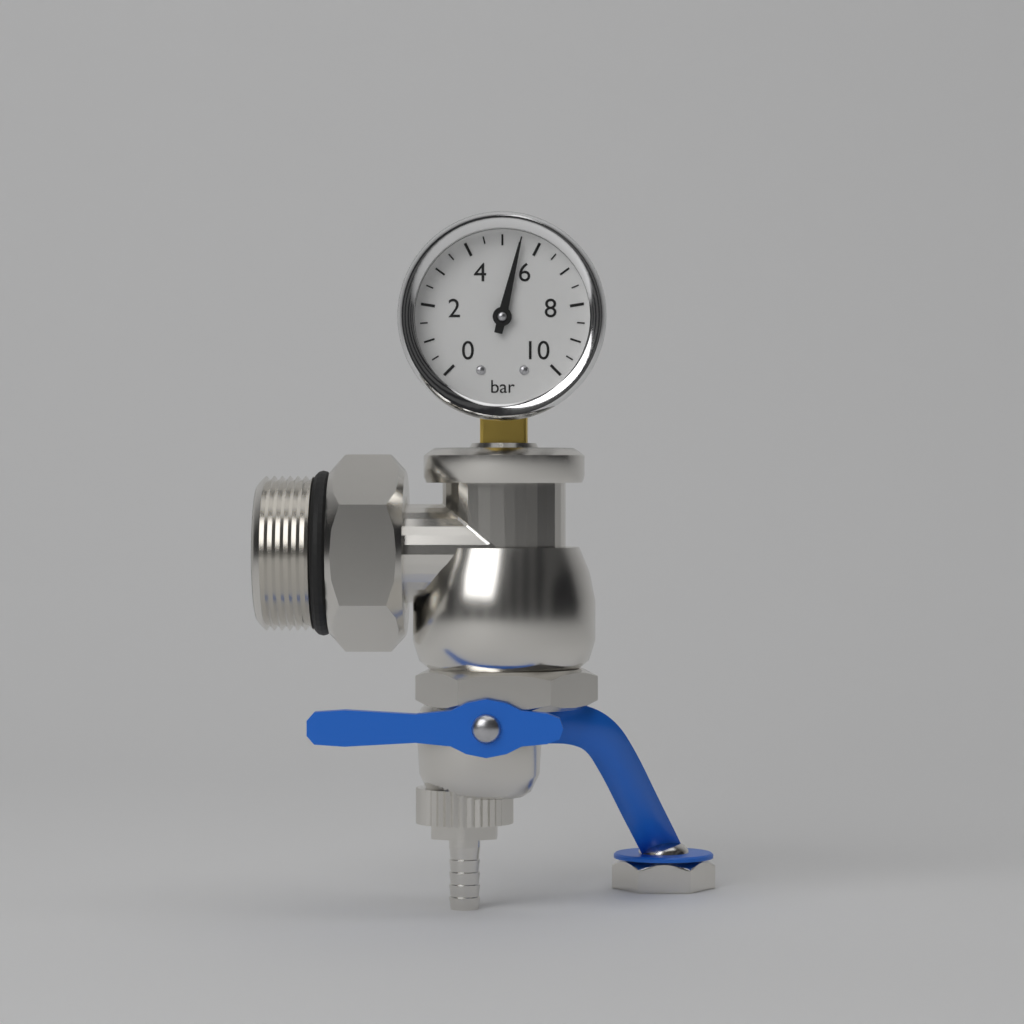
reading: 5.5 bar
